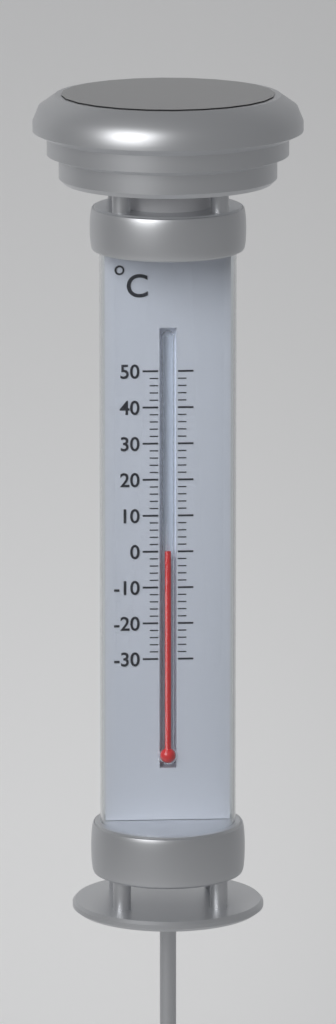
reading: 0 °C
